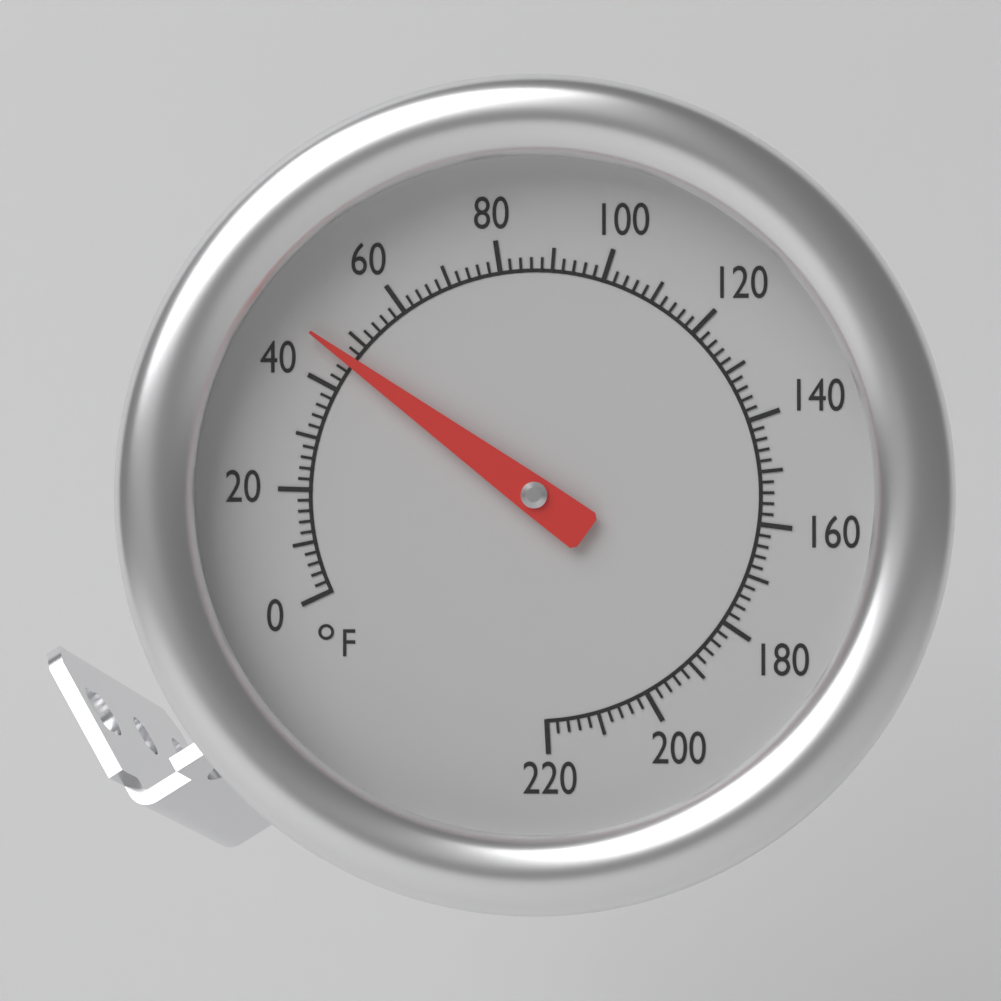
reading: 46 °F
